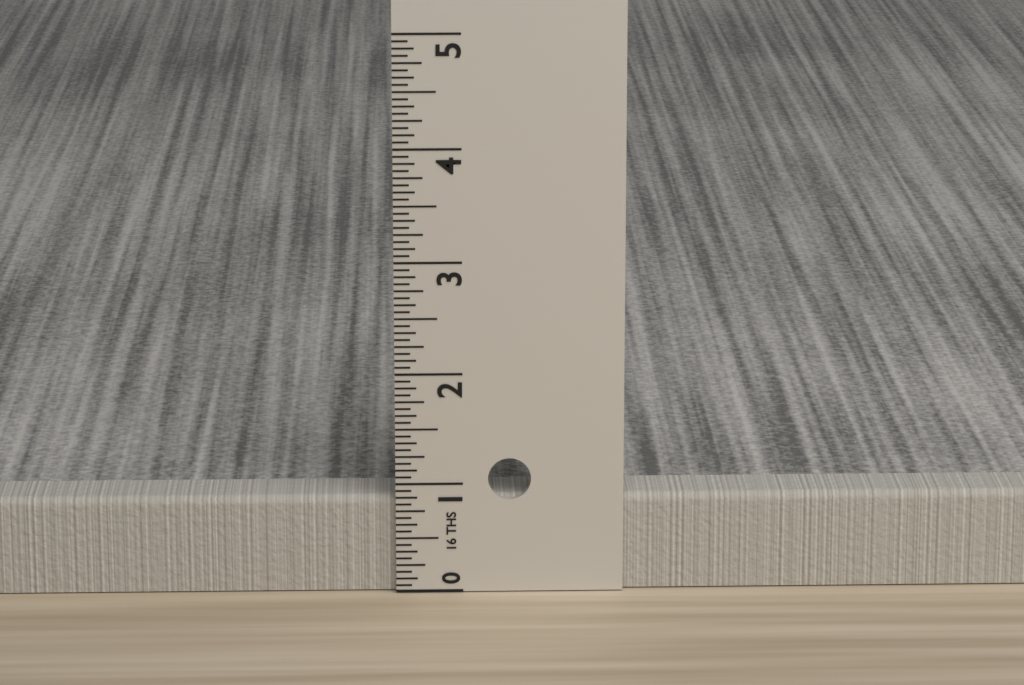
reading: 0.8750 in
